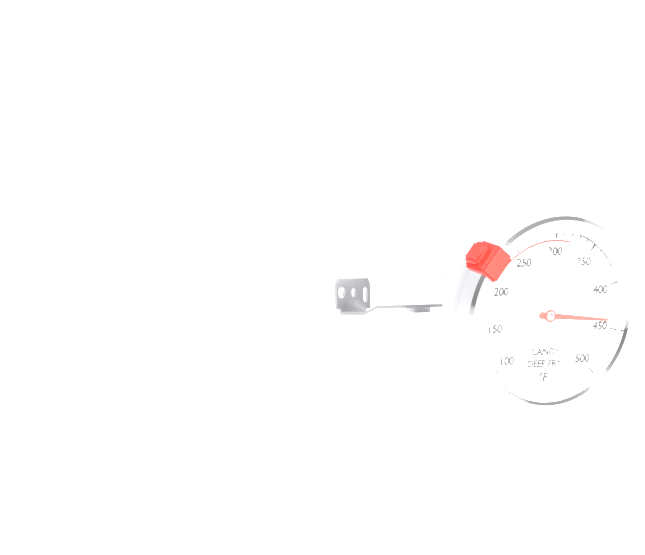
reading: 440 °F
